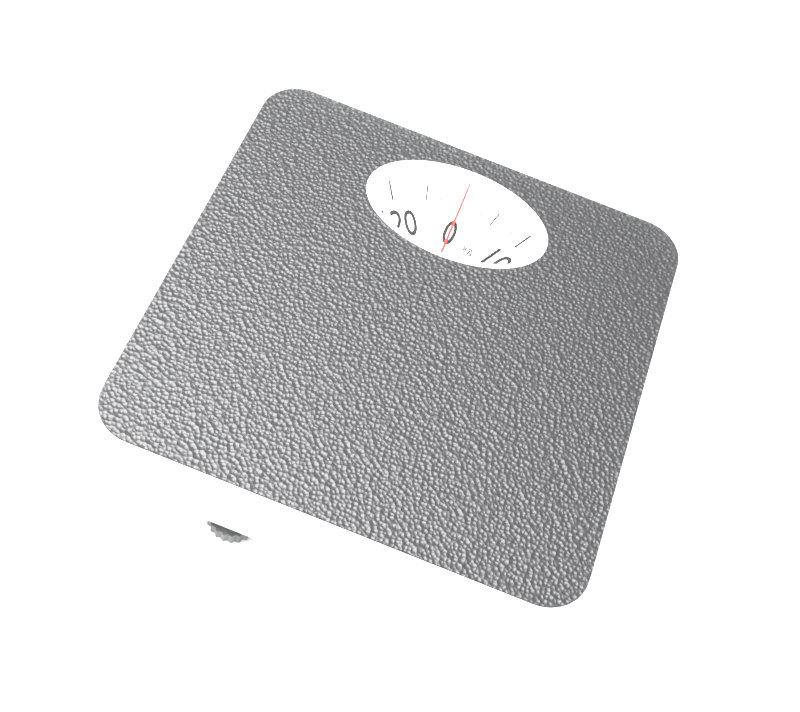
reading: 0 kg
